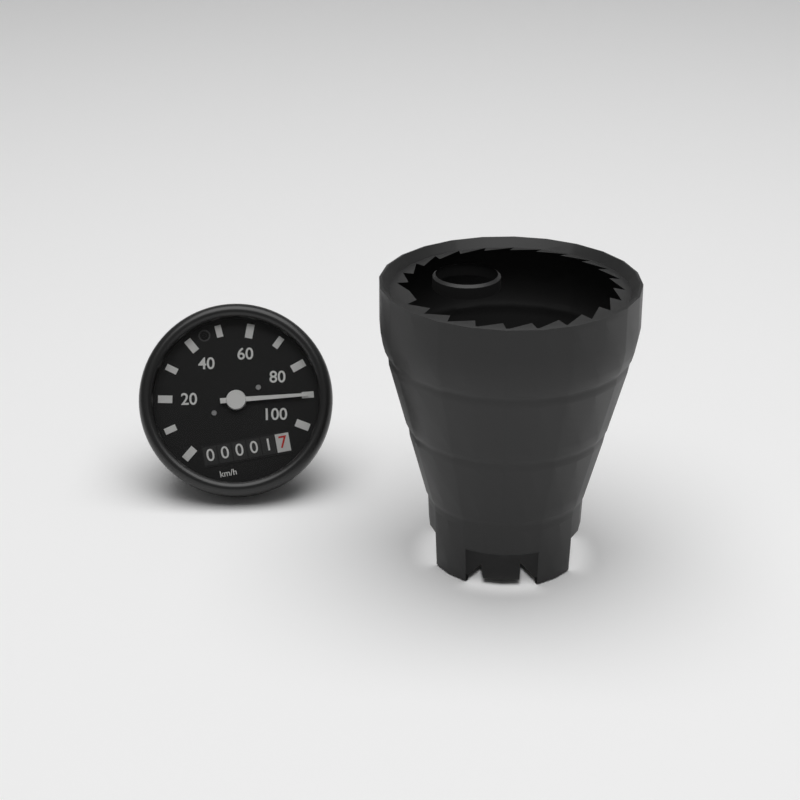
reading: 90 km/h
